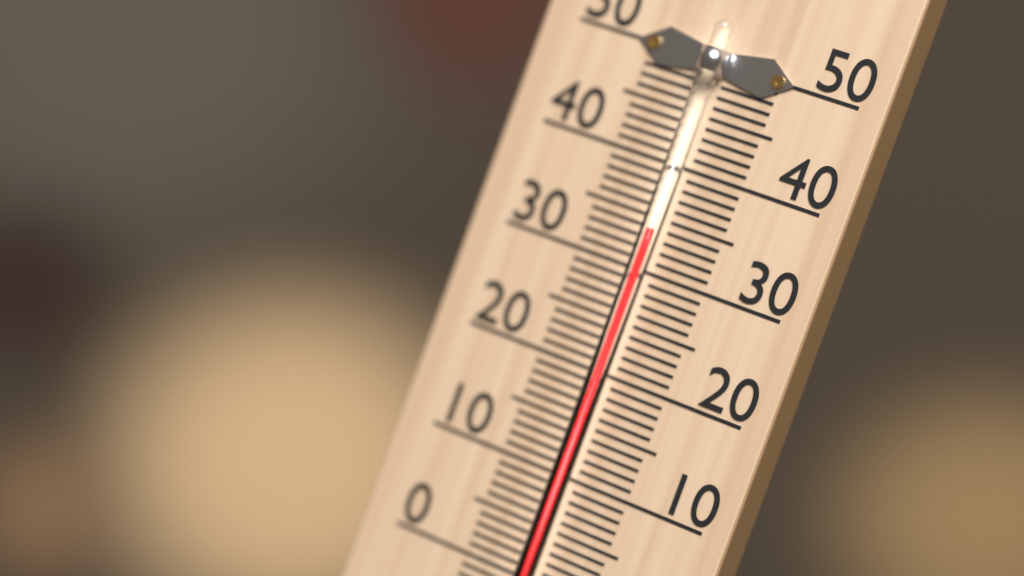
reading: 34 °C
